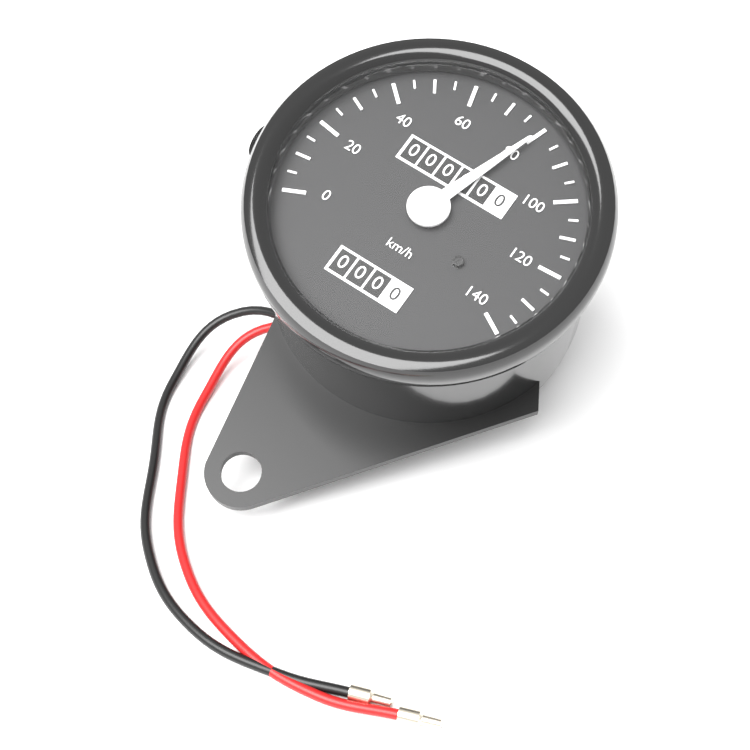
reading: 80 km/h
